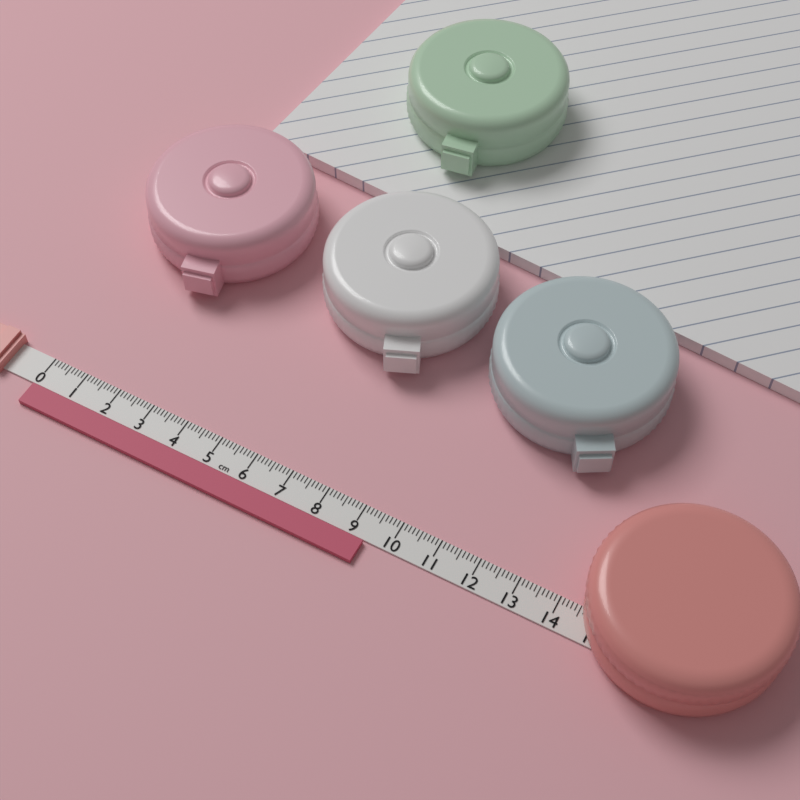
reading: 9.4 cm
